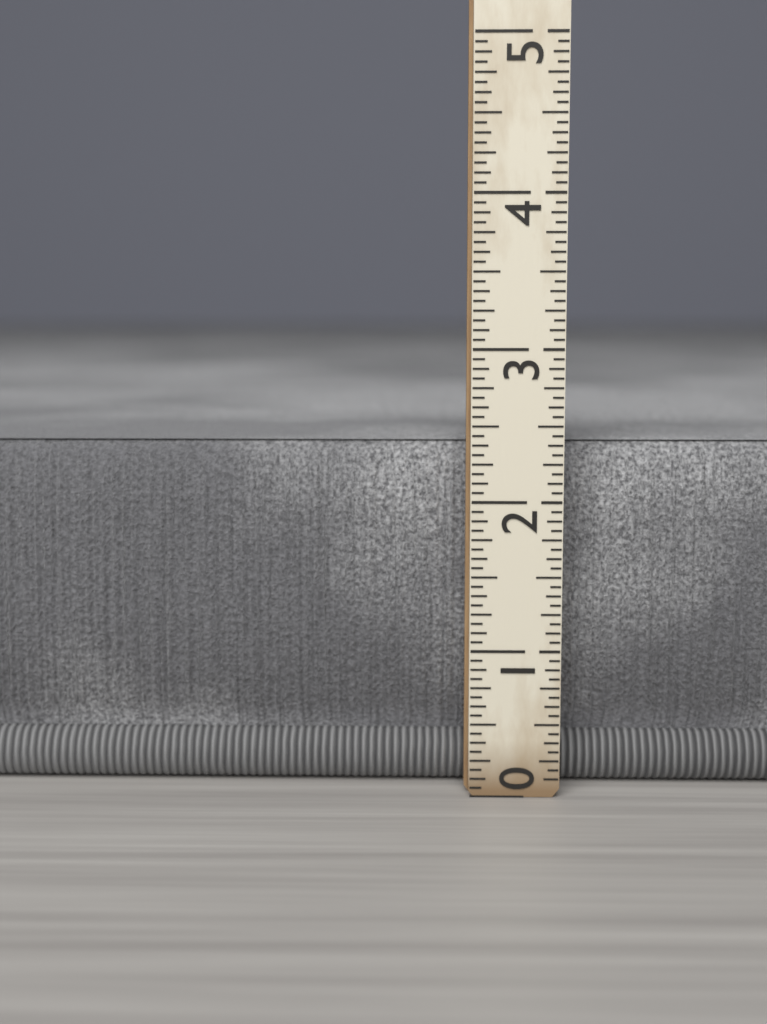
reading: 2.3750 (no unit)
